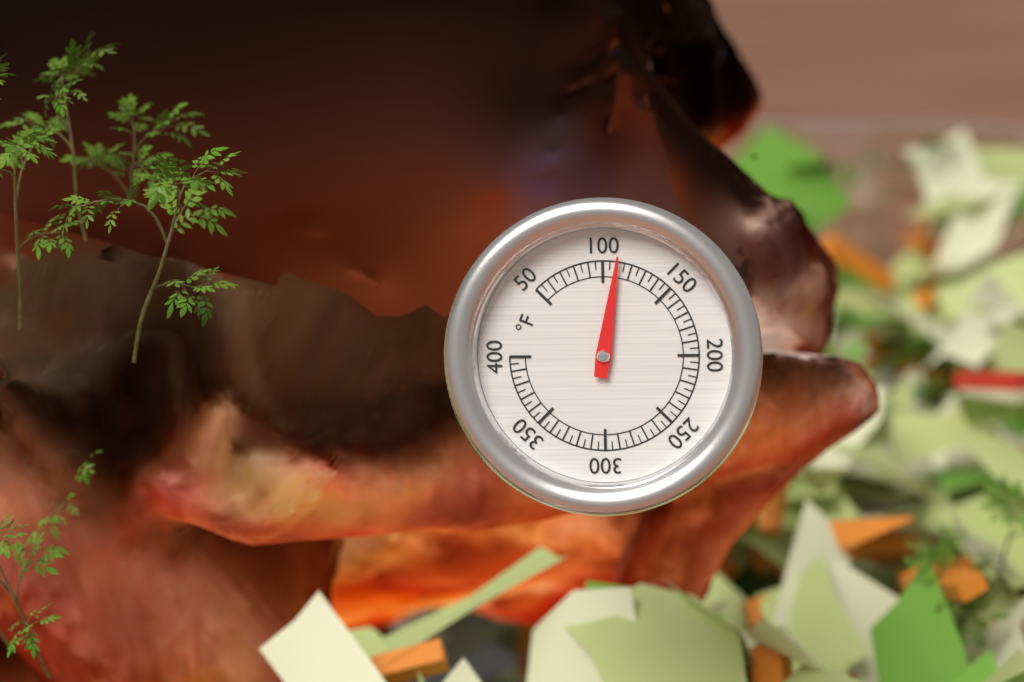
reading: 110 °F
